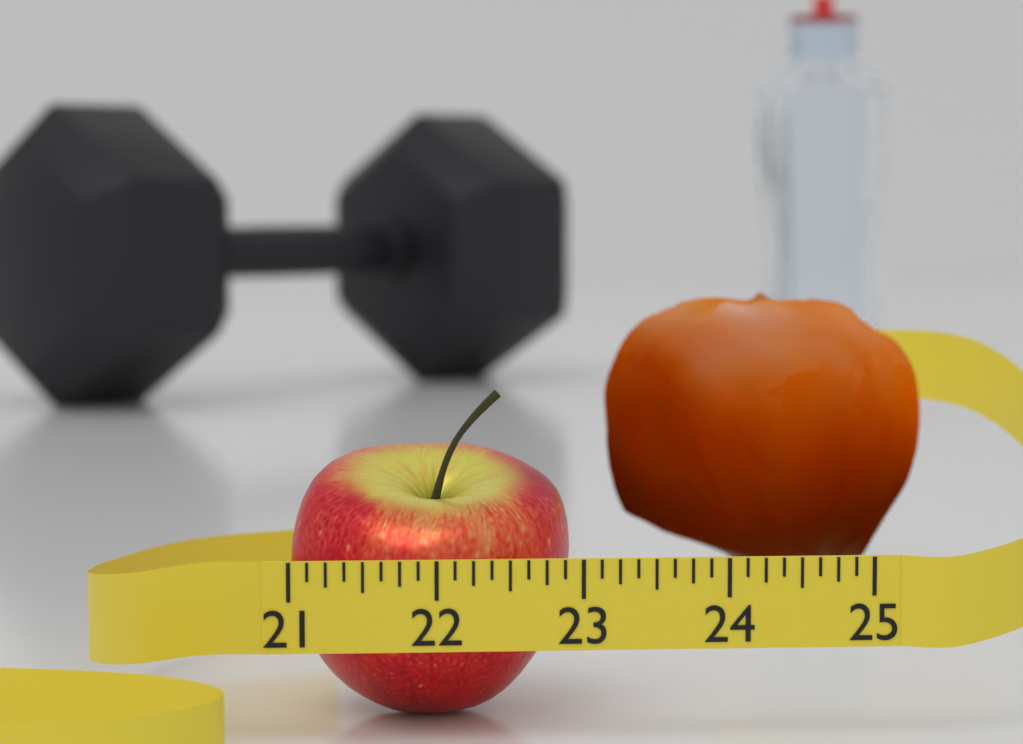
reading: 23.000 (no unit)
